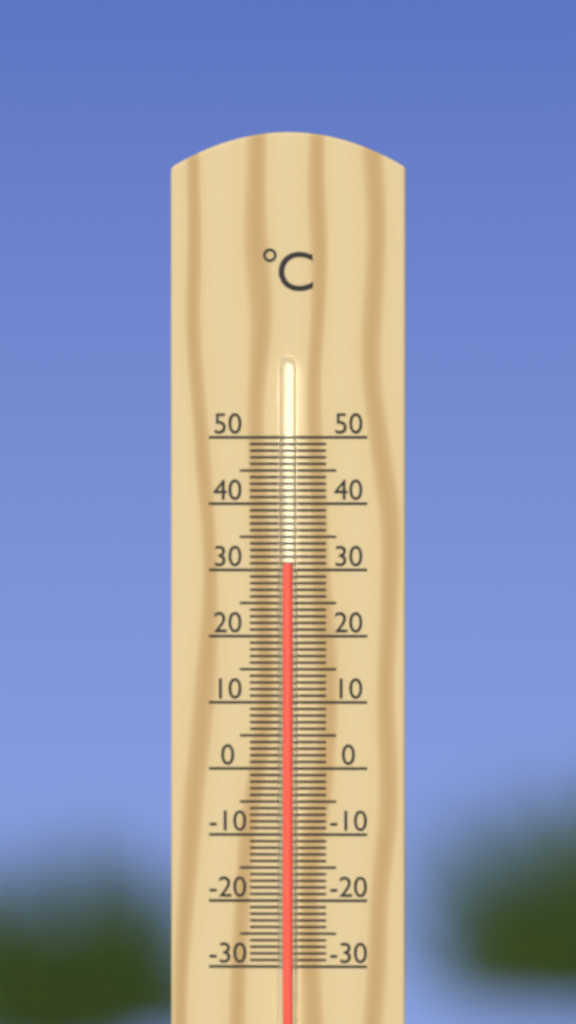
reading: 31 °C
